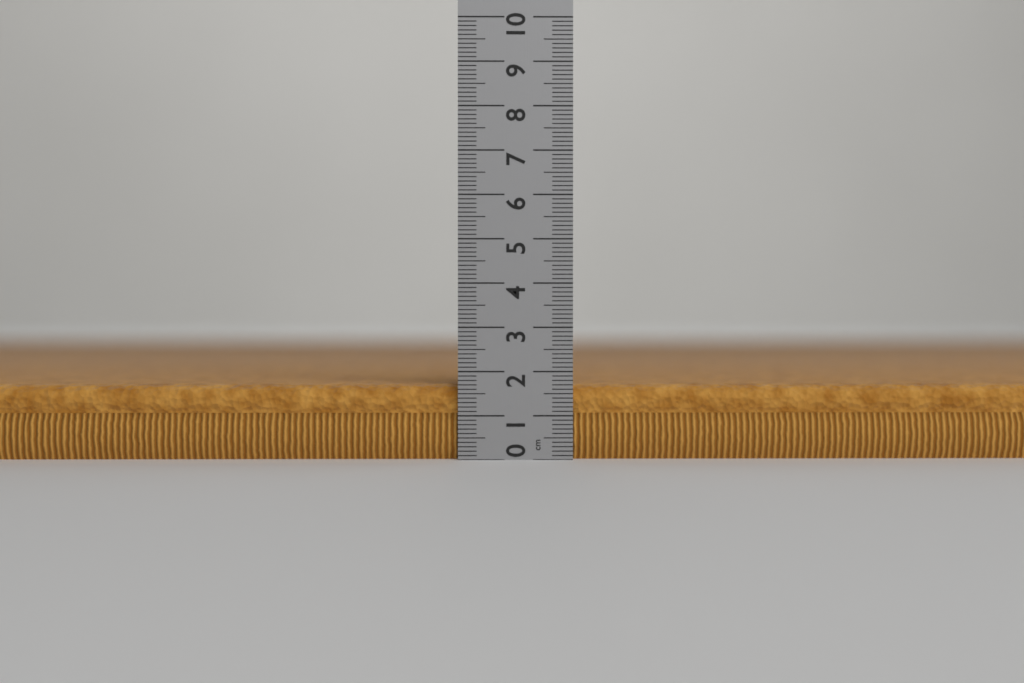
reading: 1.7 cm
